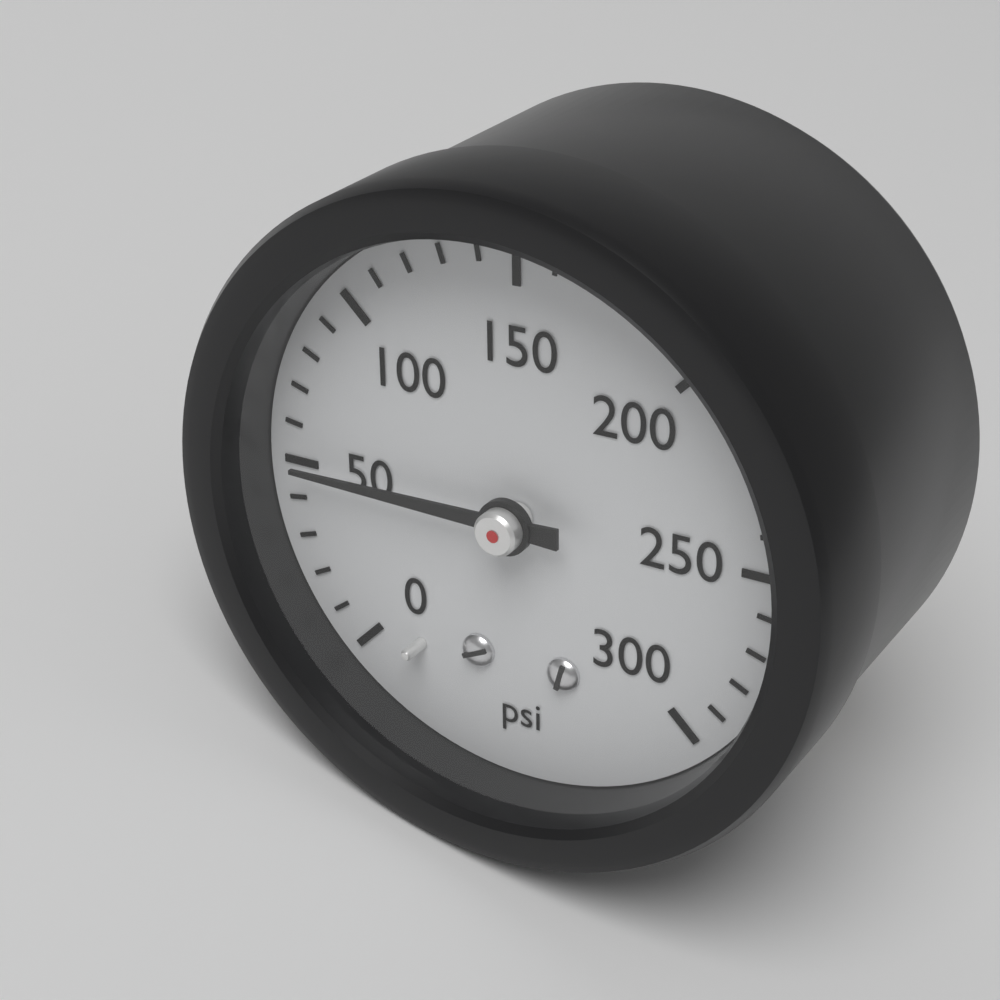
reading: 50 psi
